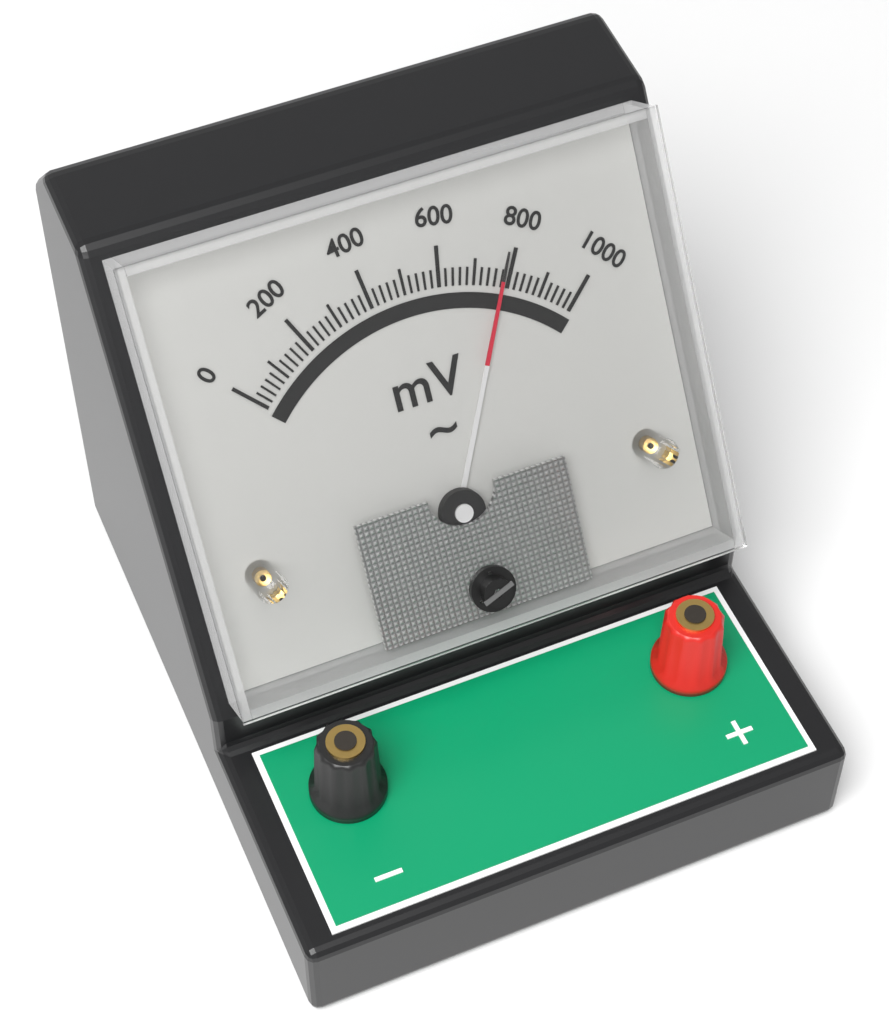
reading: 780 mV
